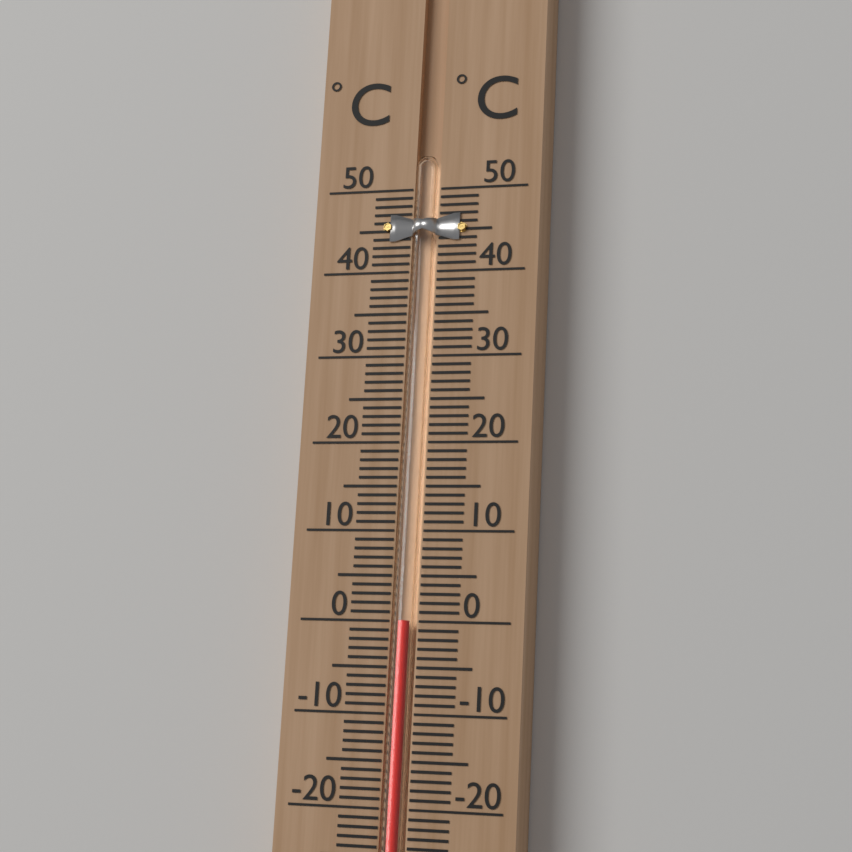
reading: 0 °C
